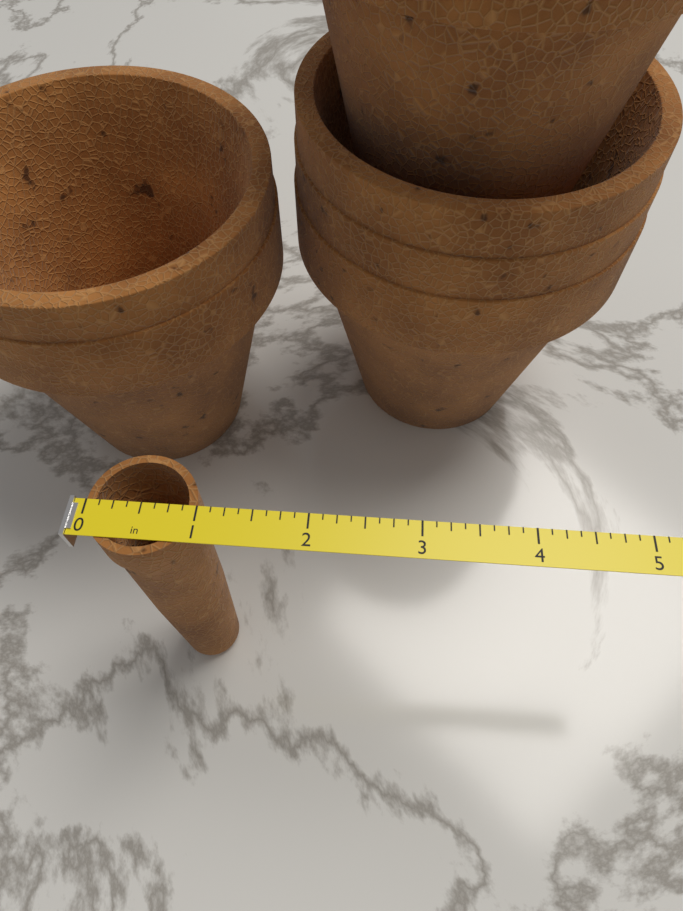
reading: 1.000 in
